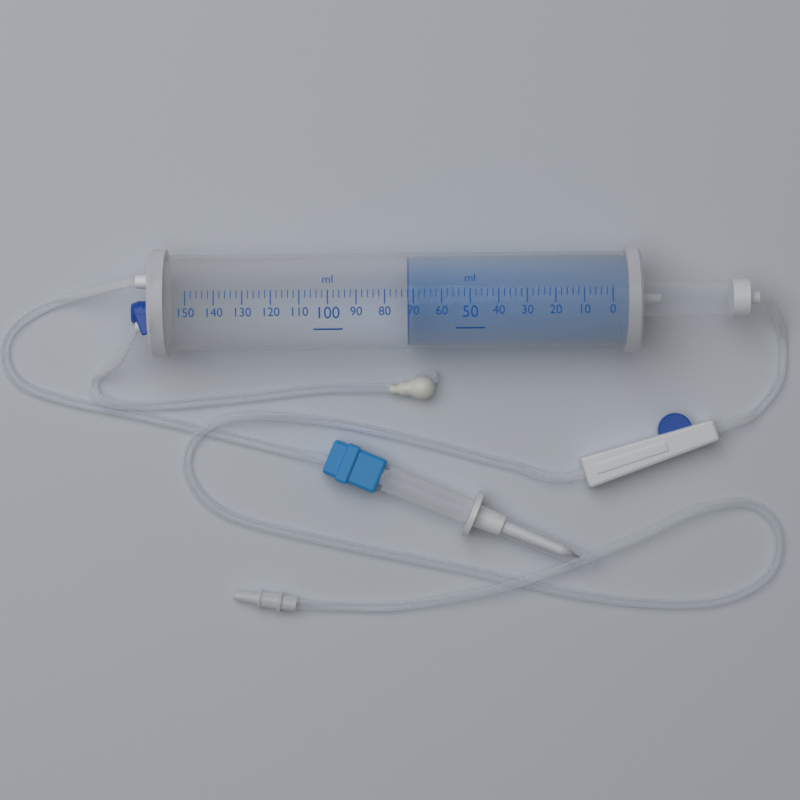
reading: 72 ml
